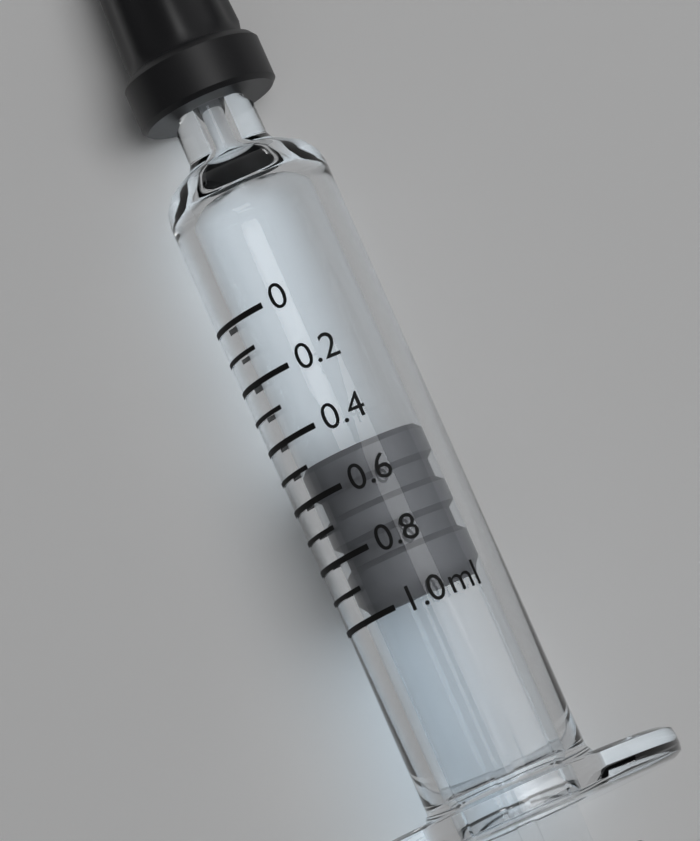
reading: 0.5 ml
